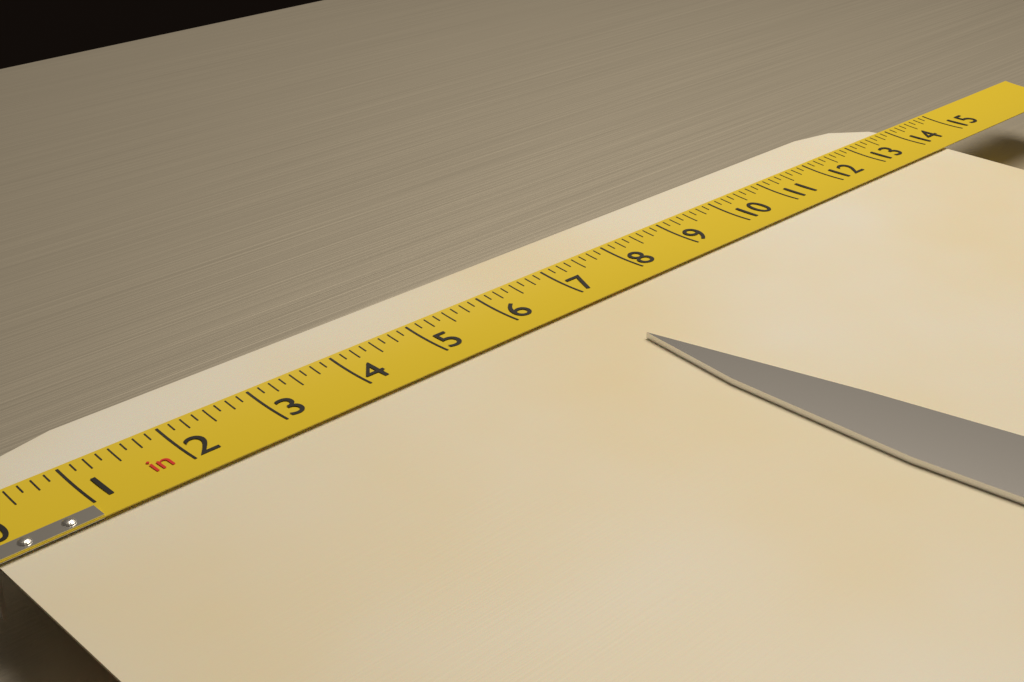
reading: 14.125 in
